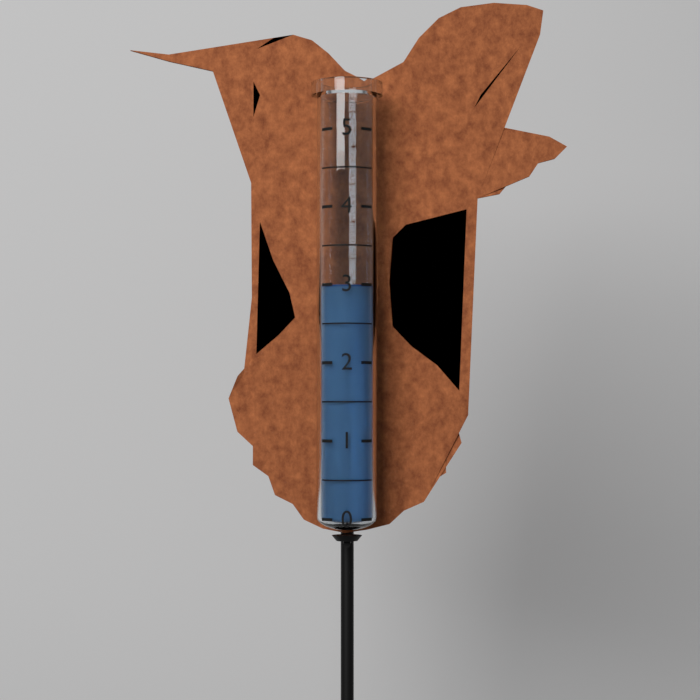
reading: 3.0 (no unit)
